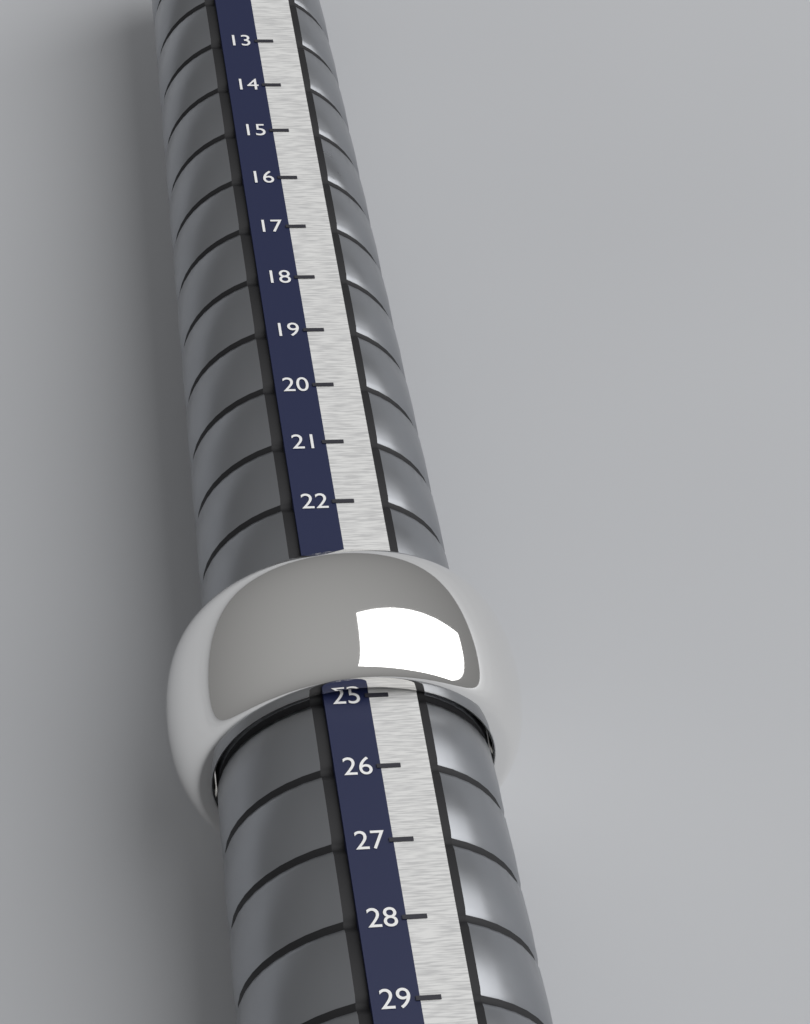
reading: 25 (no unit)
